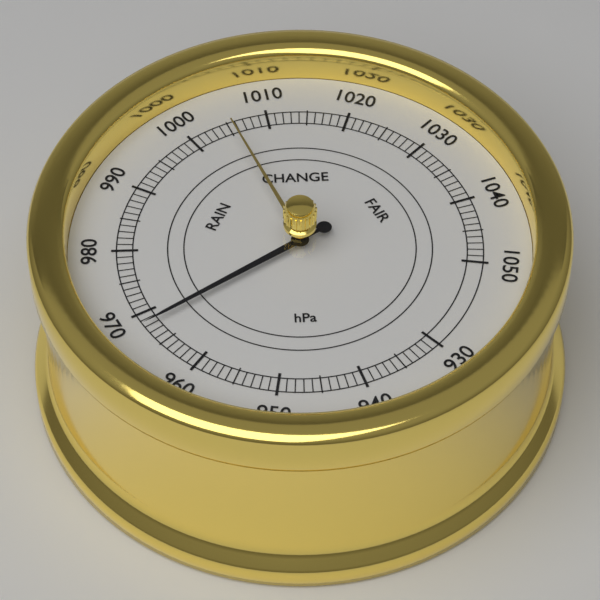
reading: 968 hPa
